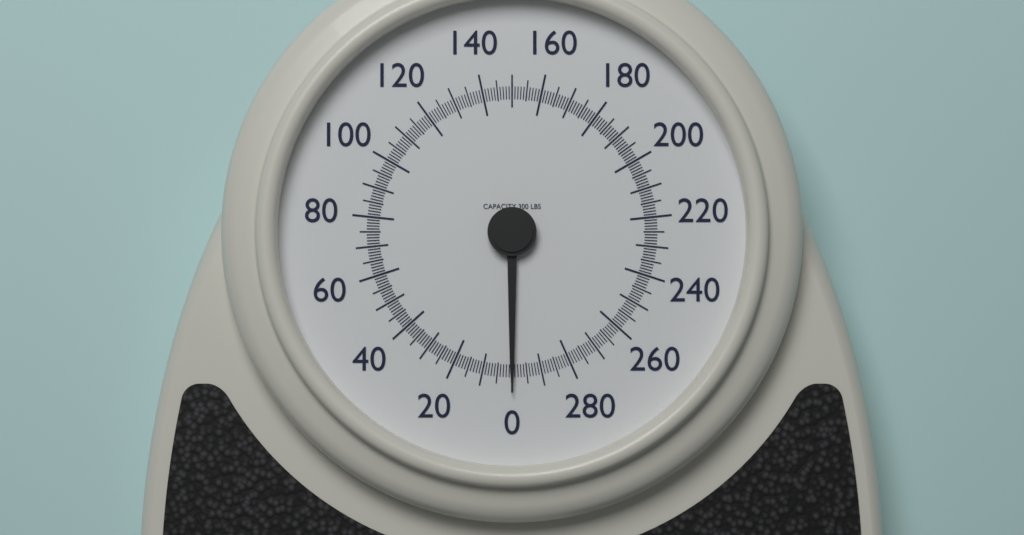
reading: 0 lbs
